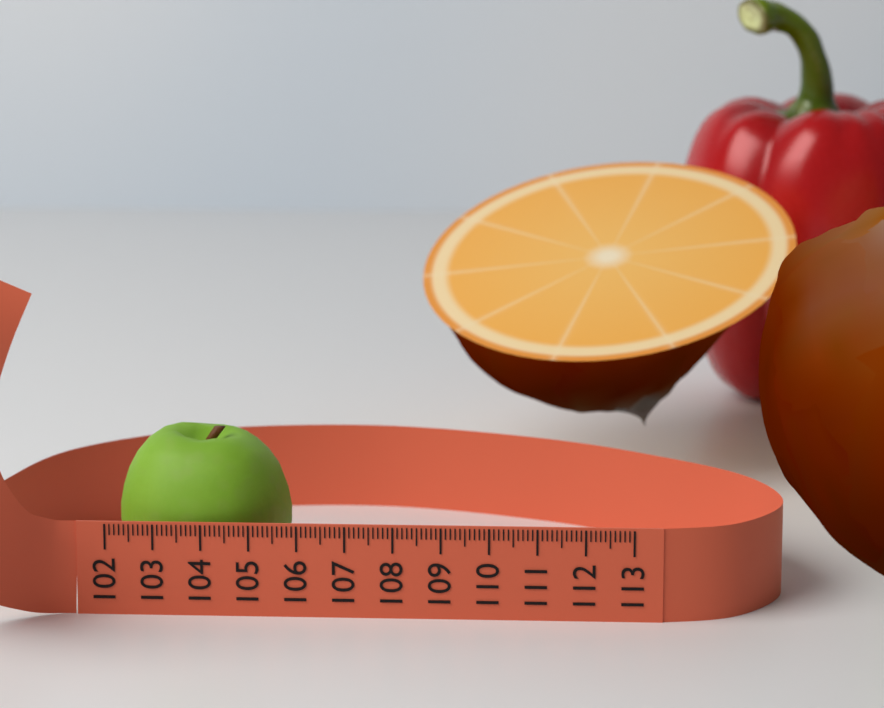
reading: 105.7 (no unit)
